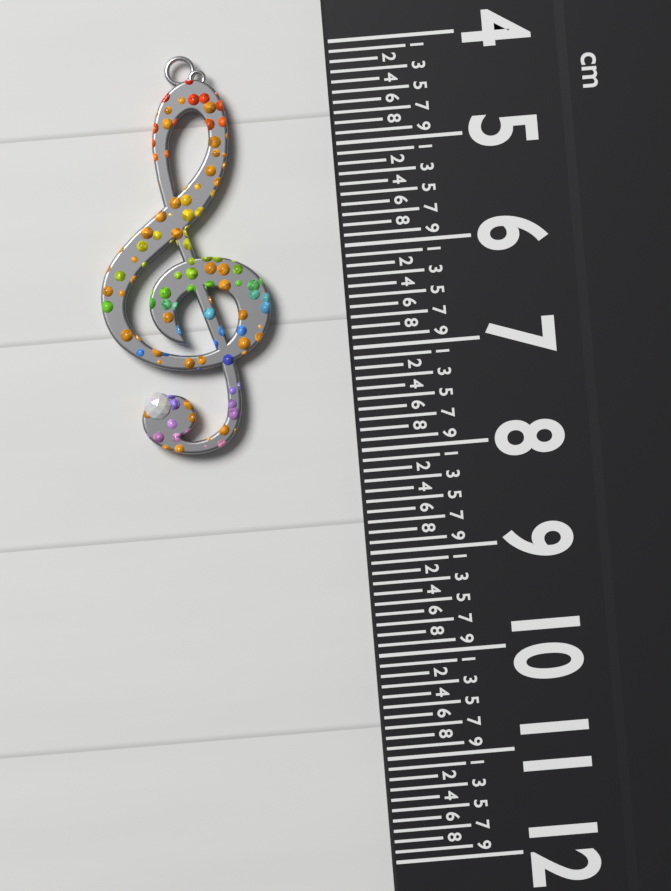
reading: 7.9 cm
